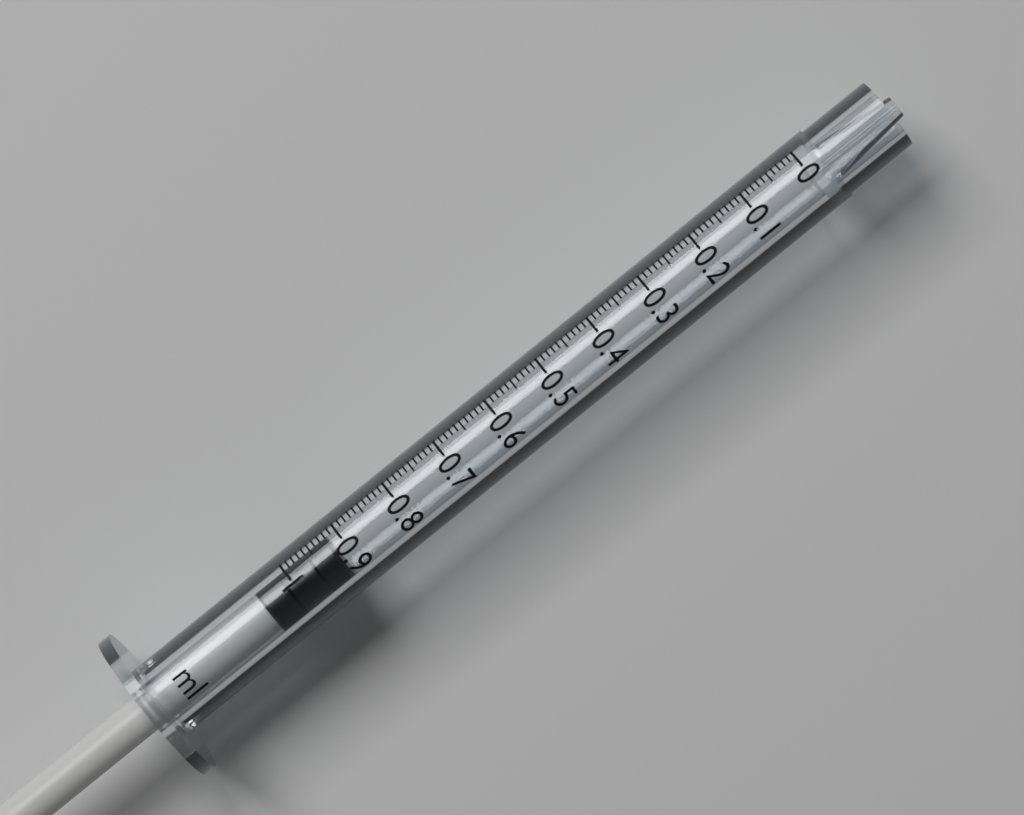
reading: 0.92 ml
